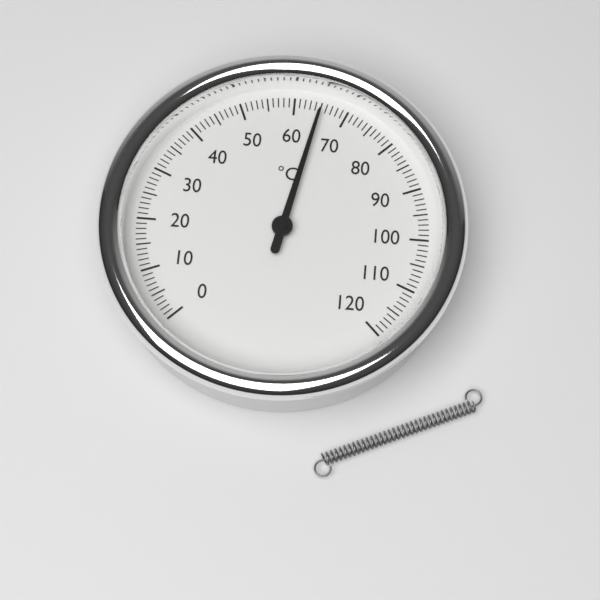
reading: 65 °C
